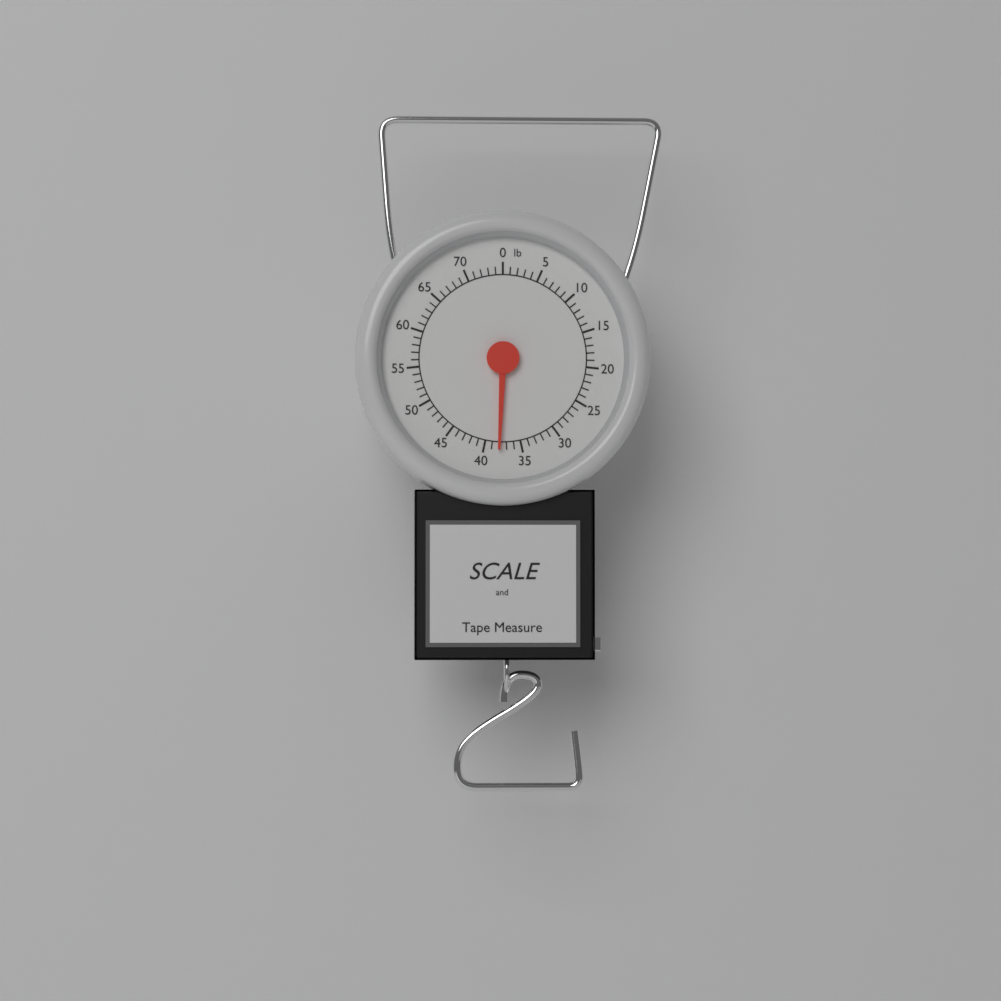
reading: 38 lb
